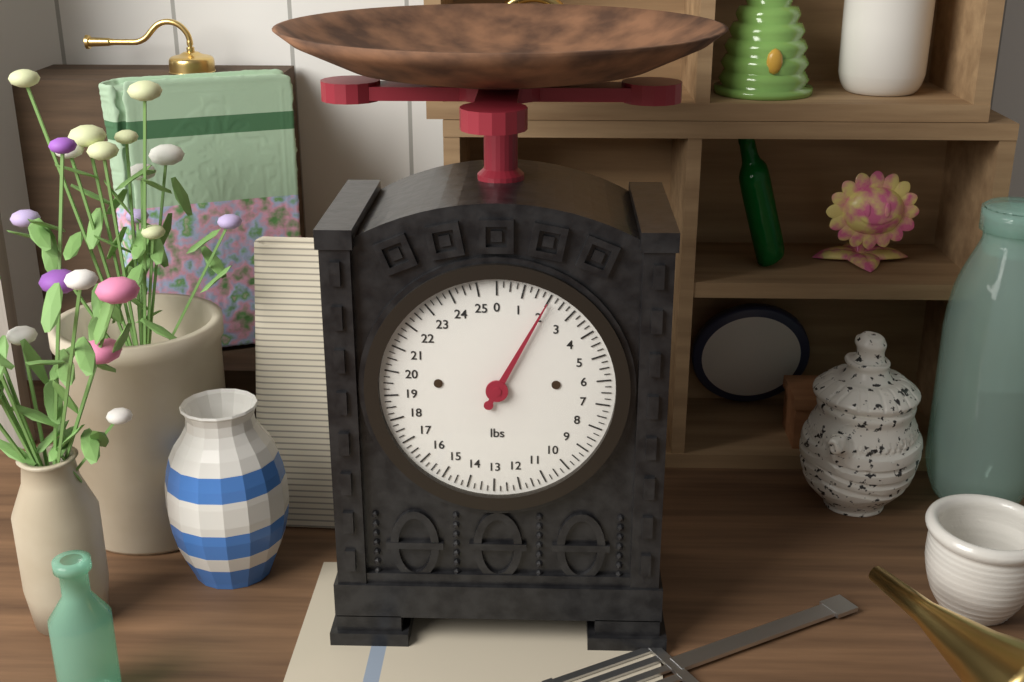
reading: 2.00 lbs
